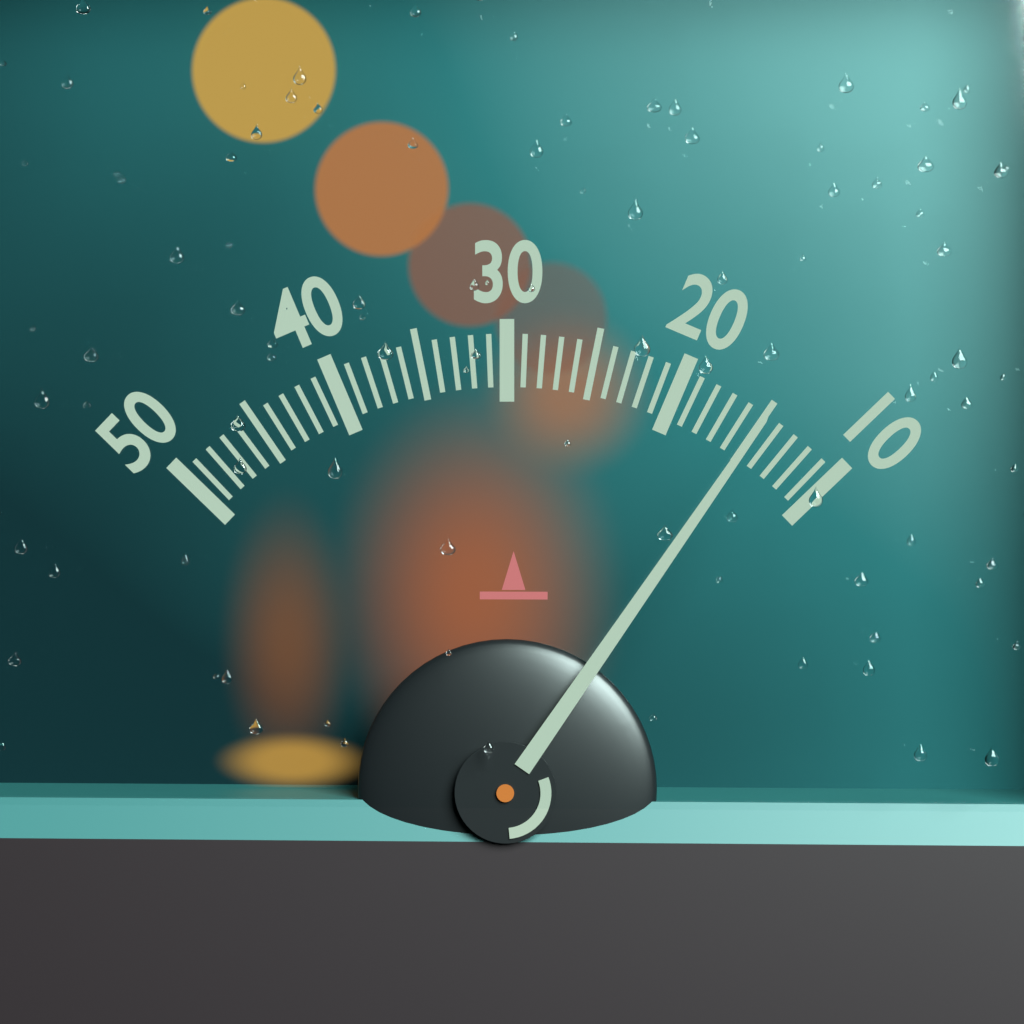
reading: 15 (no unit)
